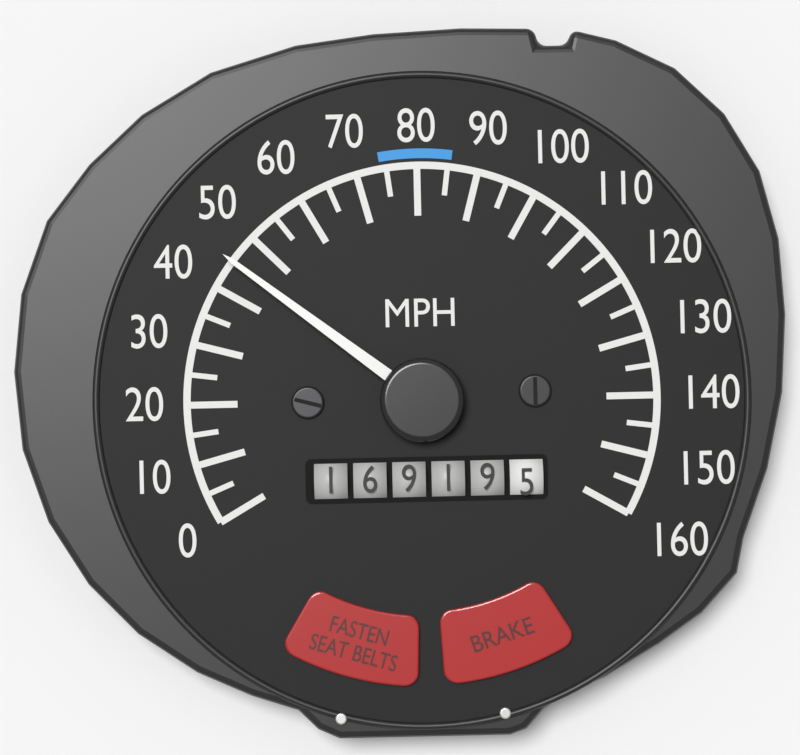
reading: 45 MPH
